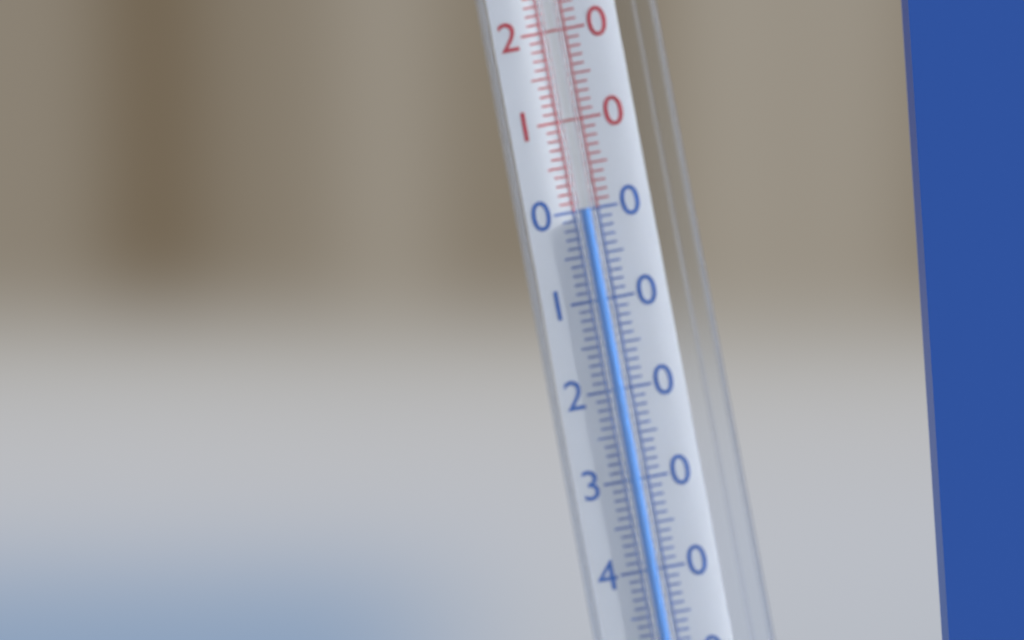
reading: 0 °C
